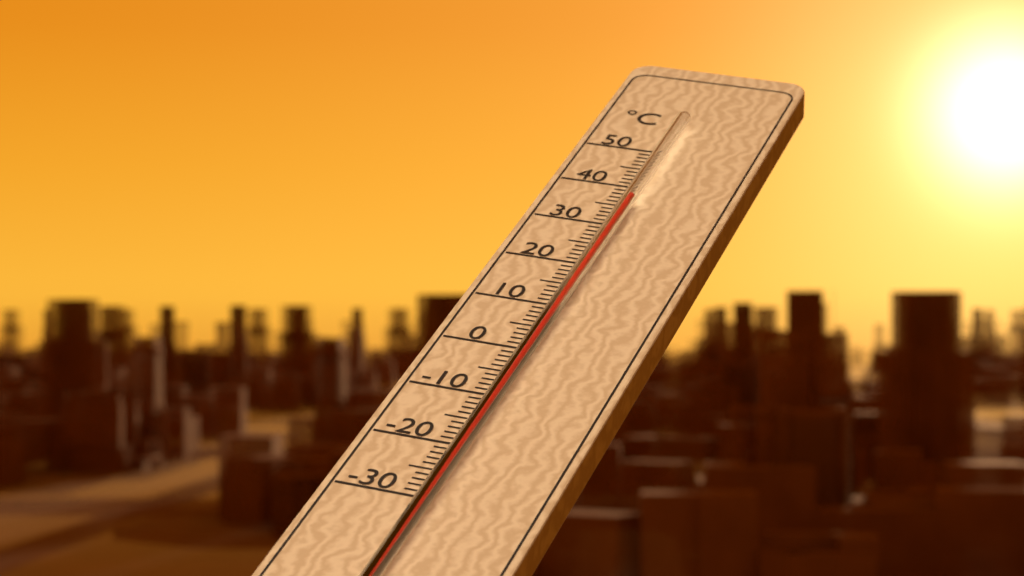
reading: 35 °C
